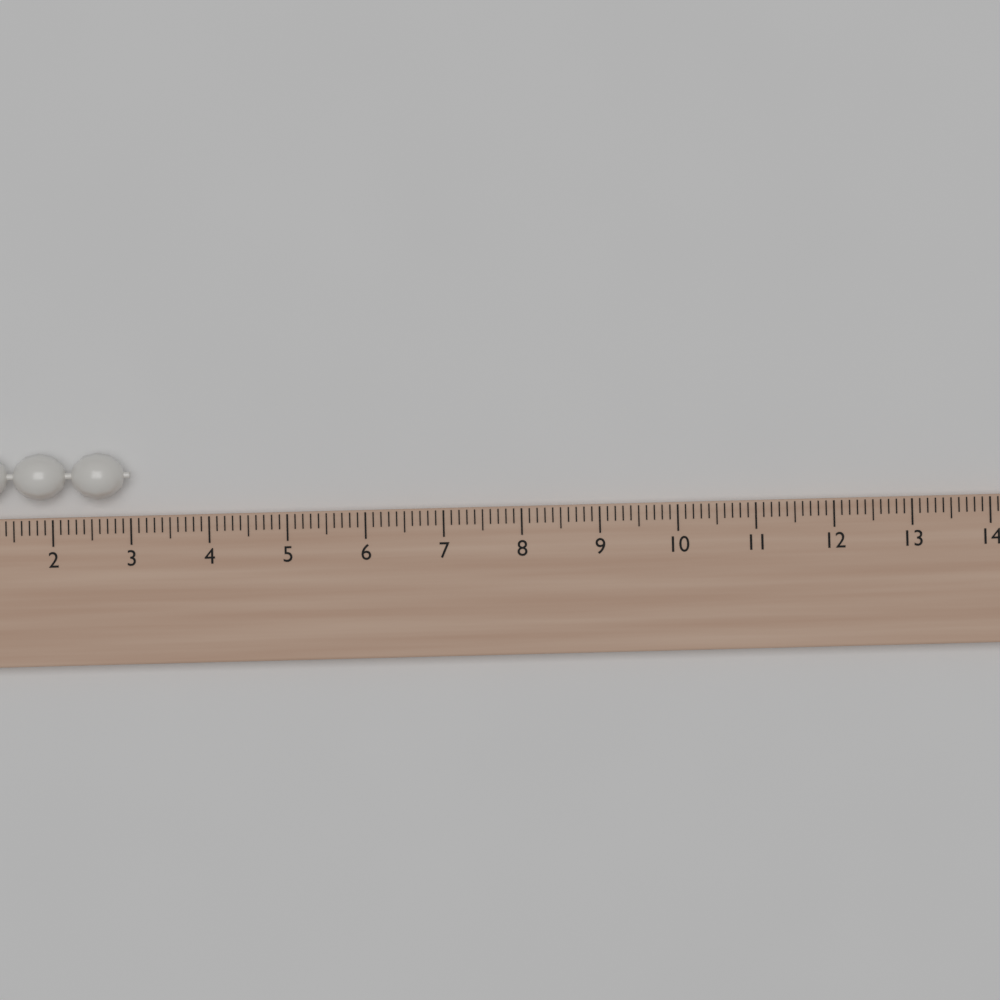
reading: 3.0 (no unit)
